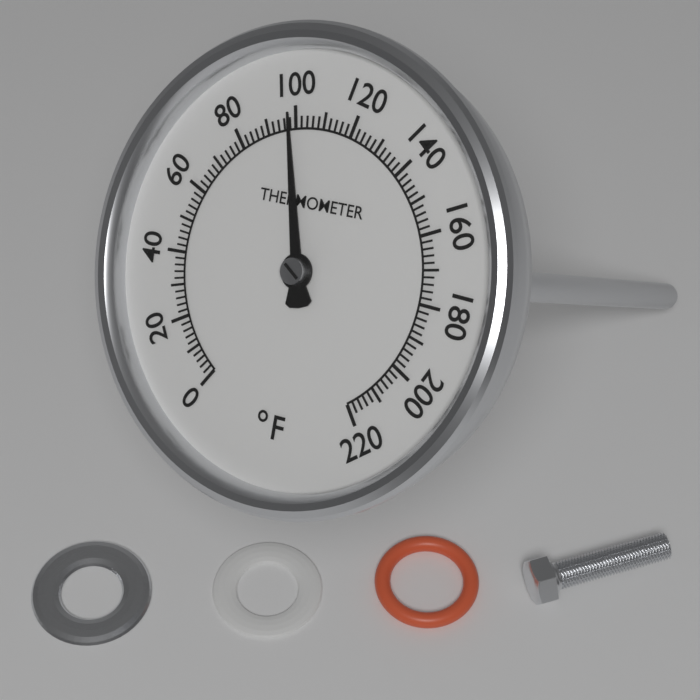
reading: 98 °F
